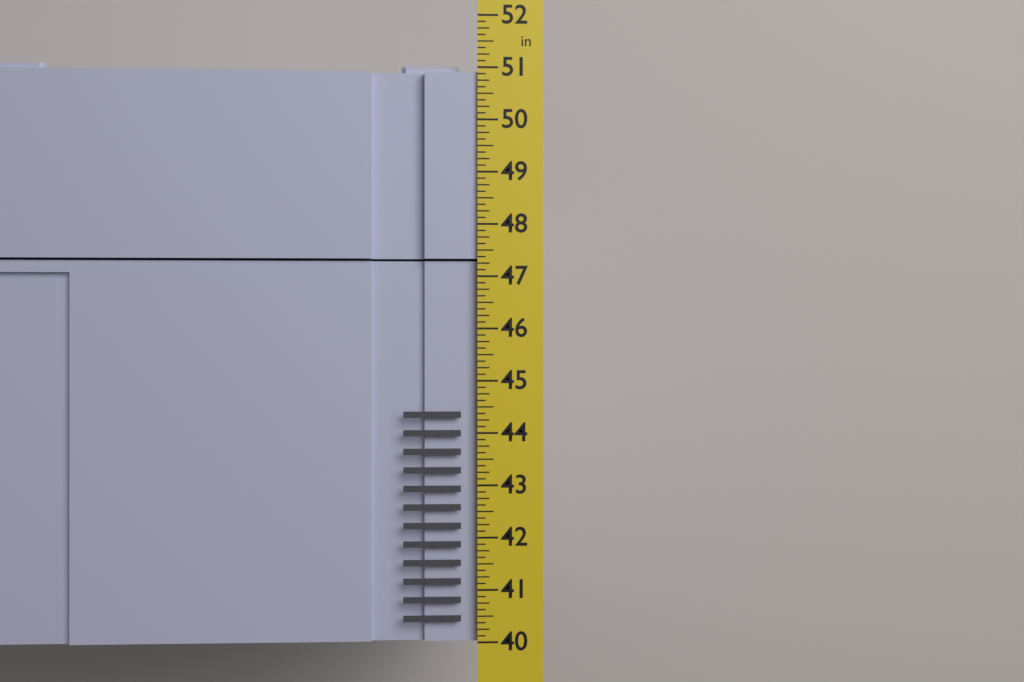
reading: 51.125 in
